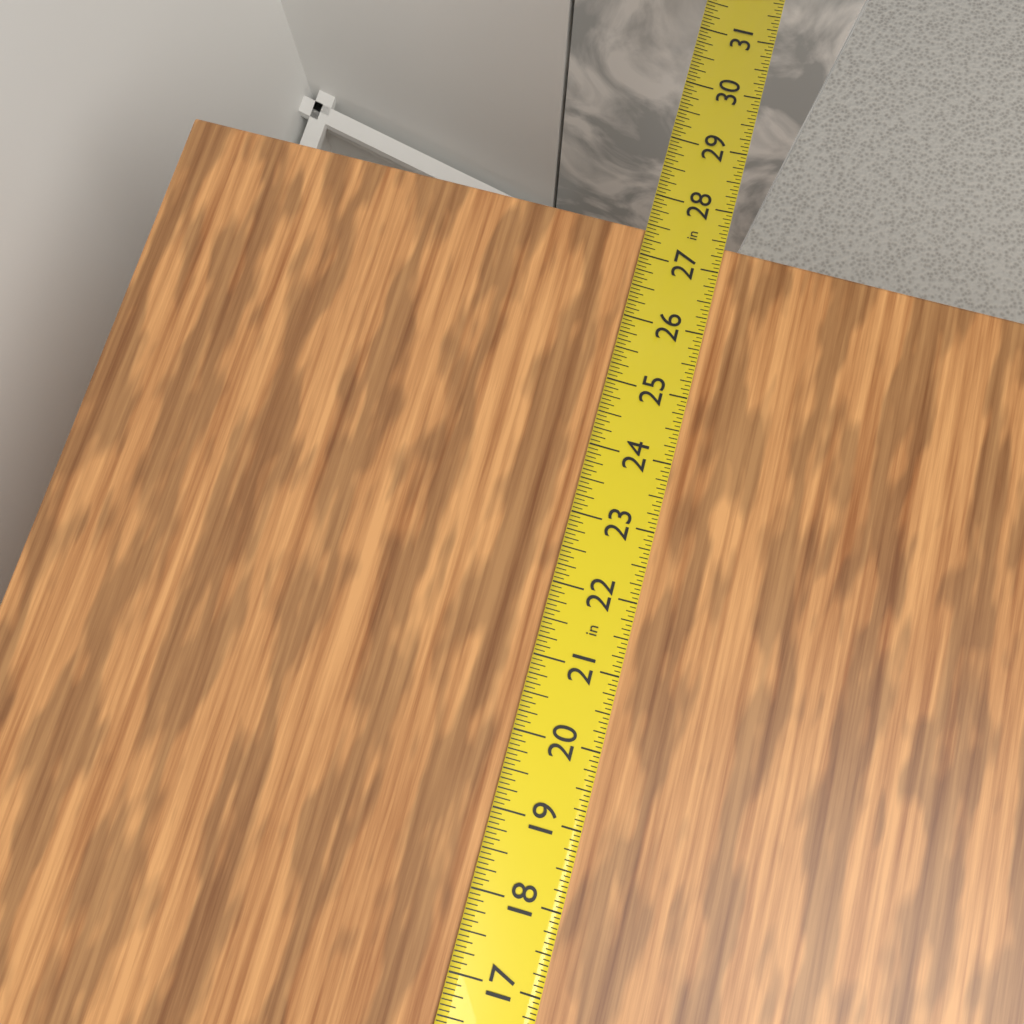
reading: 27.4375 in
